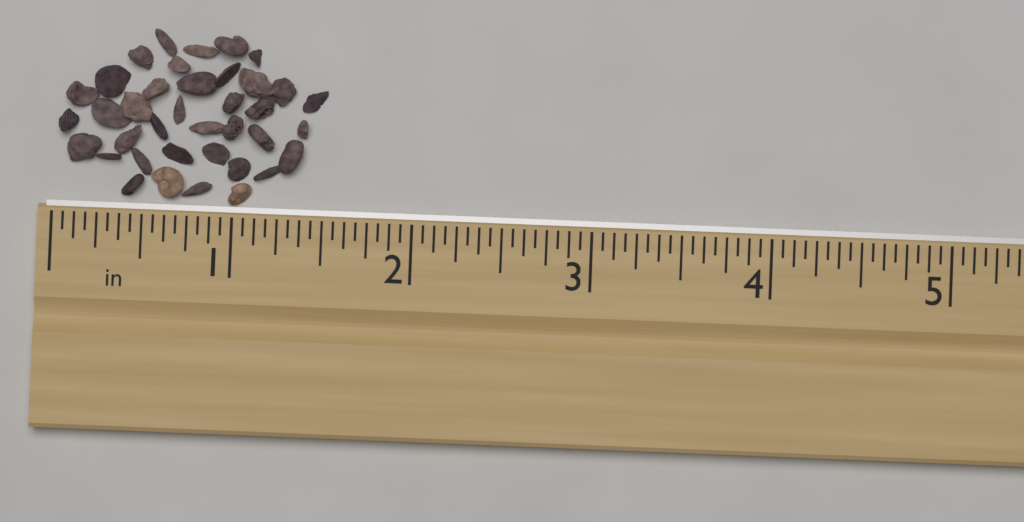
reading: 1.5000 in
